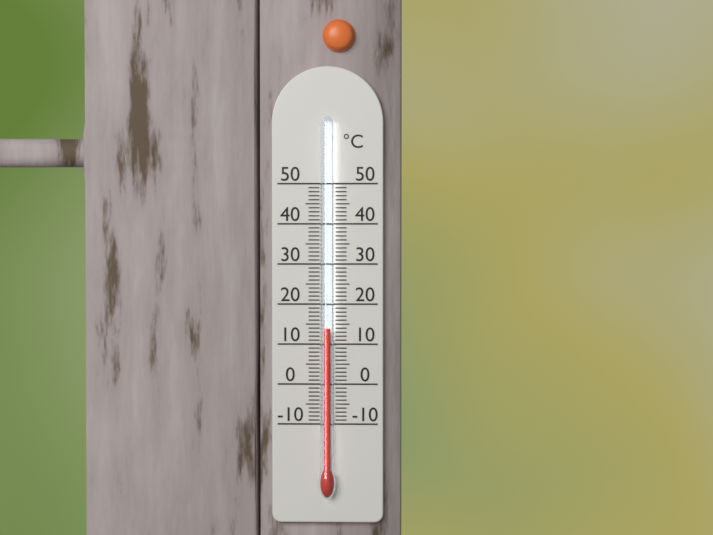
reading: 14 °C
